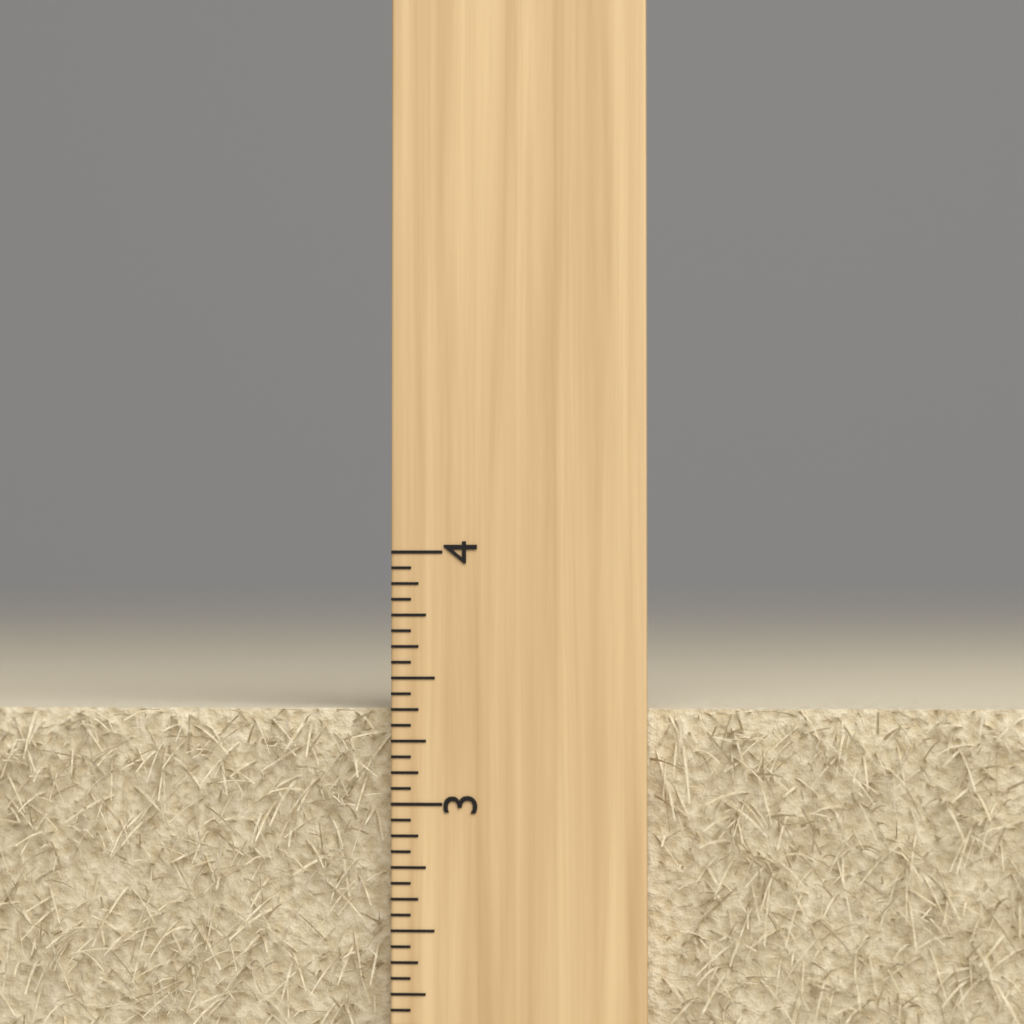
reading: 3.3750 inch
